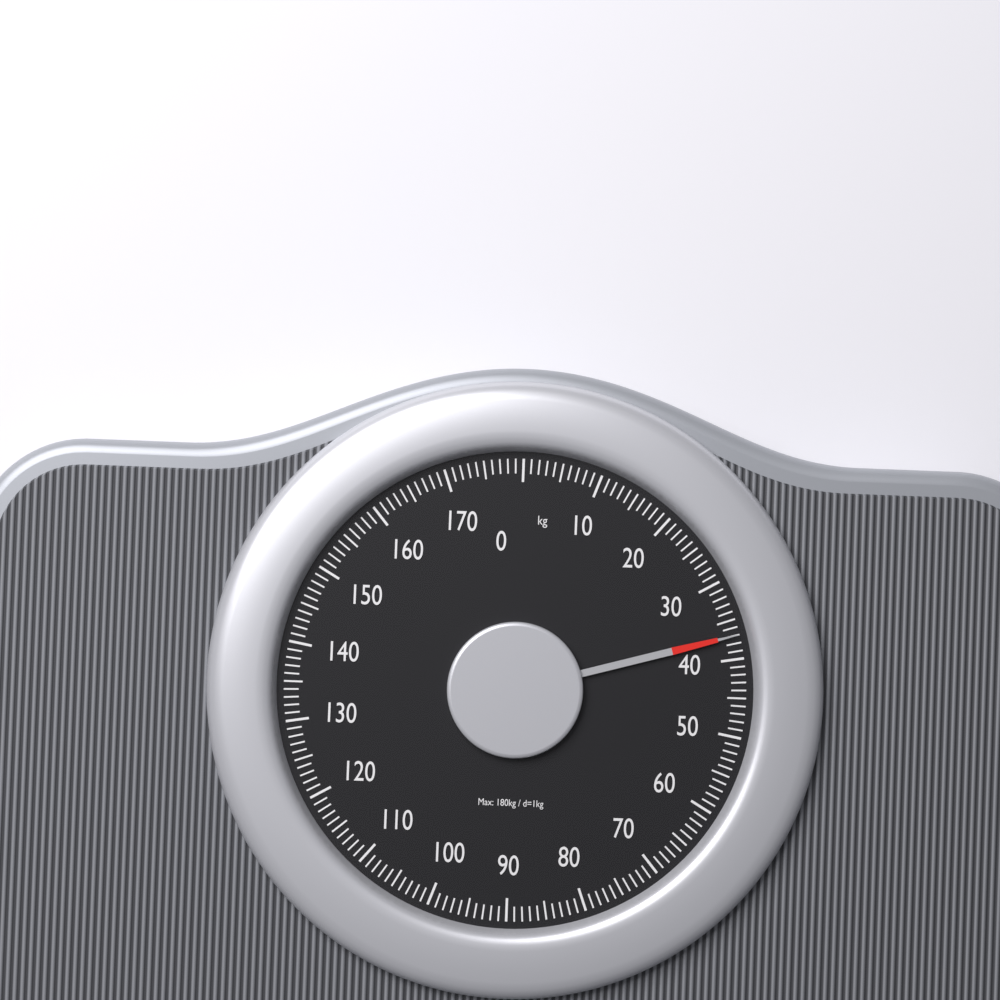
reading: 37 kg
